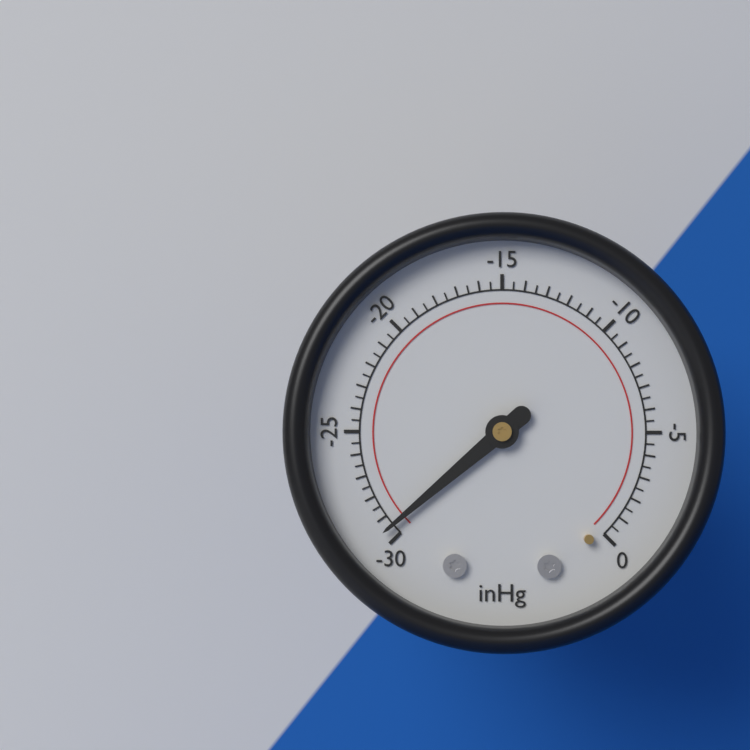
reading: -29.5 inHg
